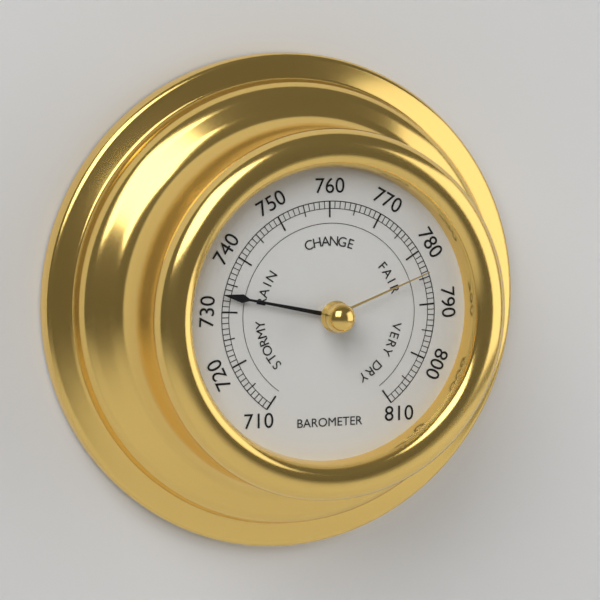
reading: 733 (no unit)
